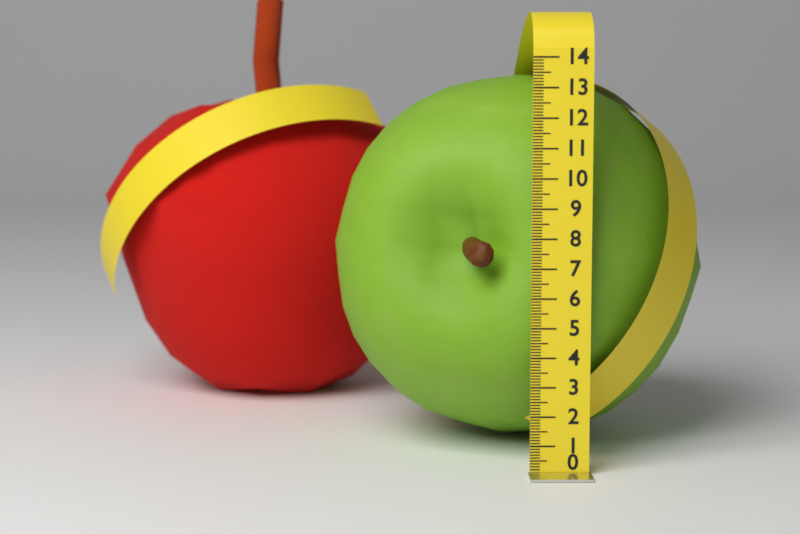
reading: 13.2 (no unit)
